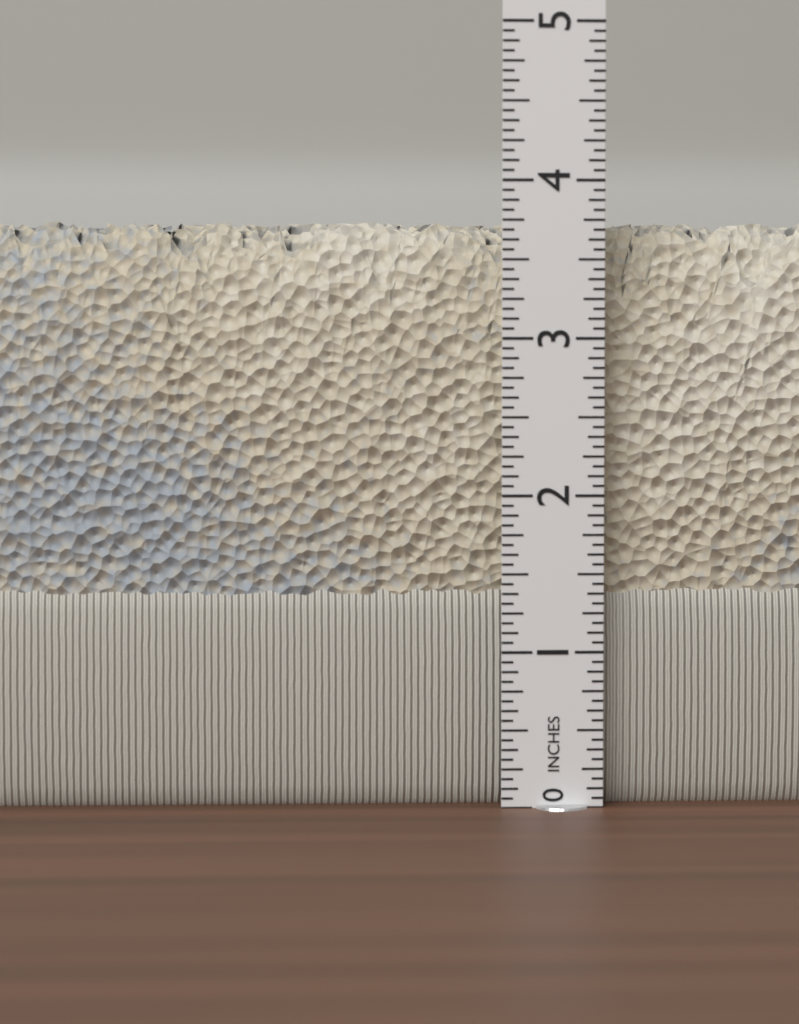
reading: 3.7500 in
